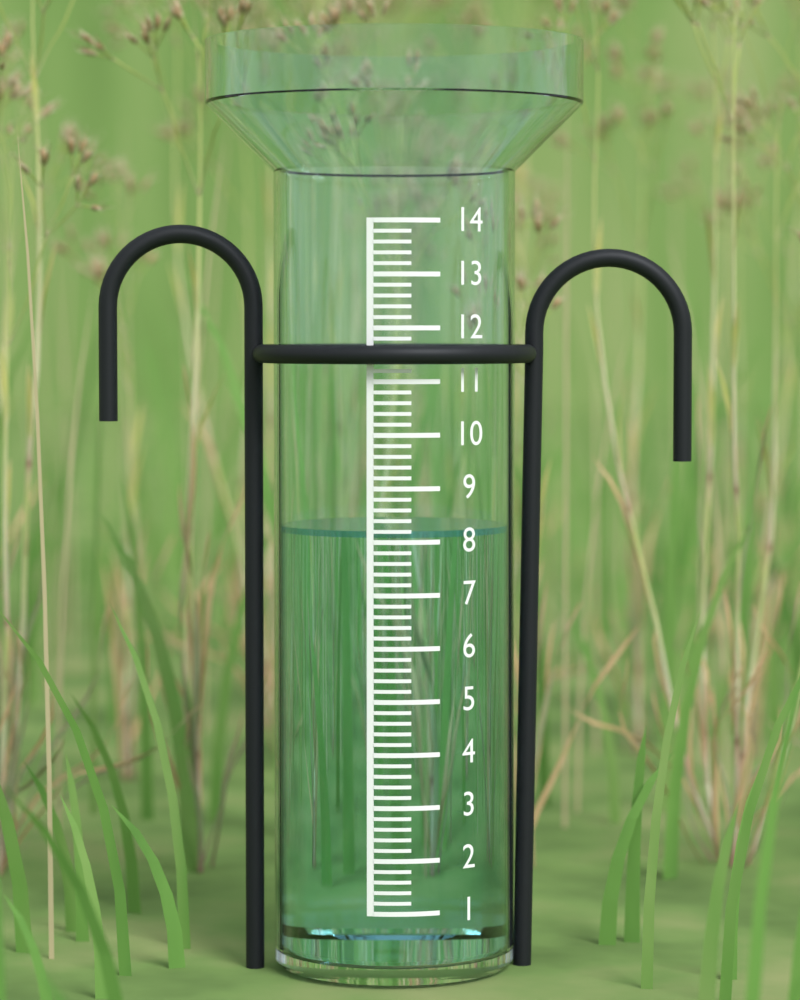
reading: 8.2 (no unit)
